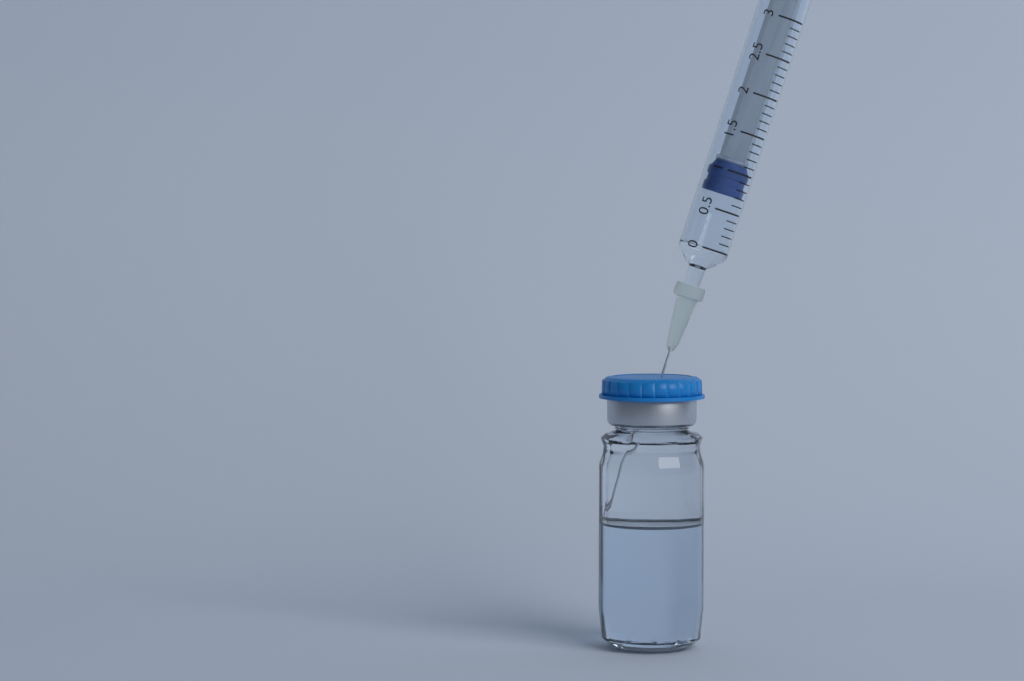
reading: 0.7 ml
